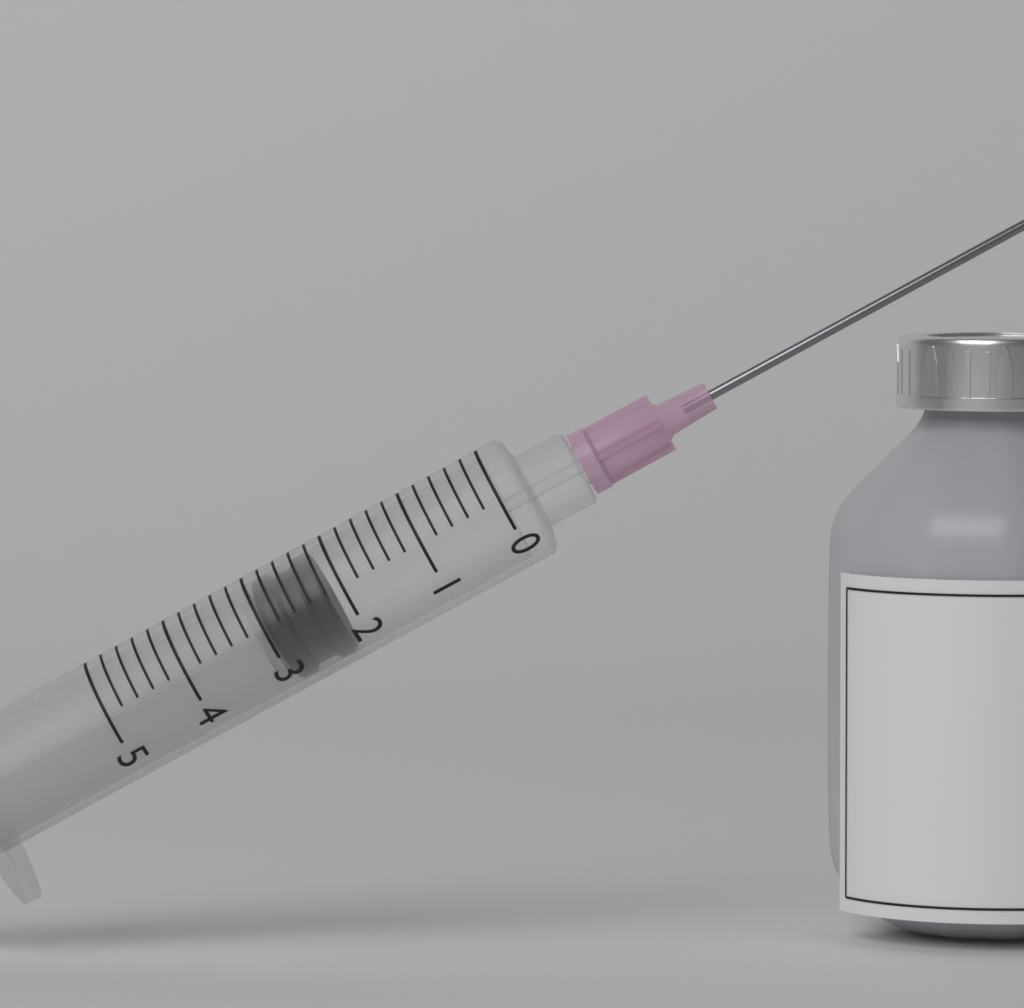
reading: 2.2 (no unit)
